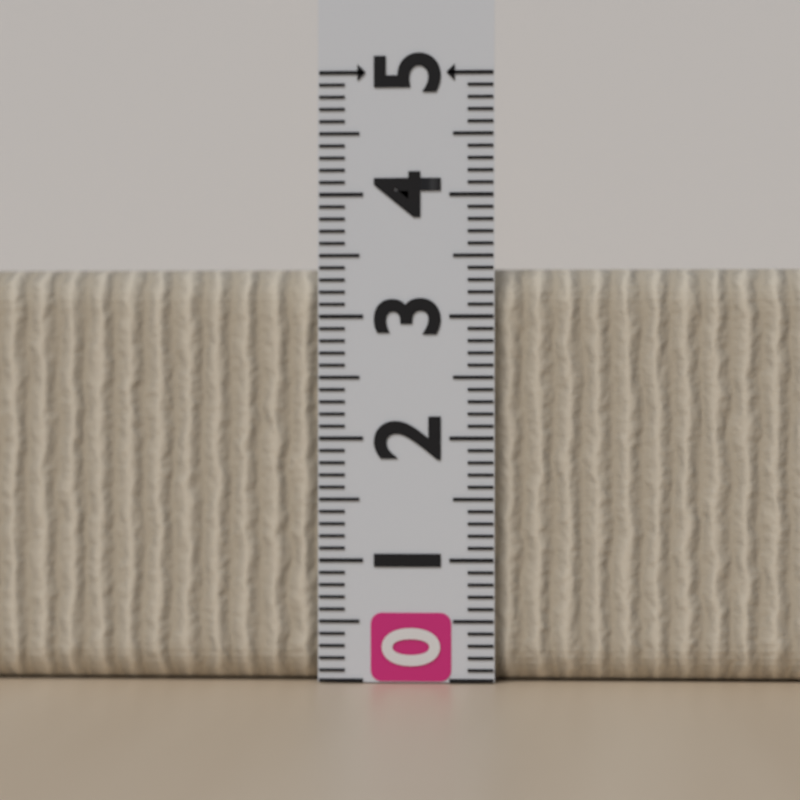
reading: 3.4 (no unit)
